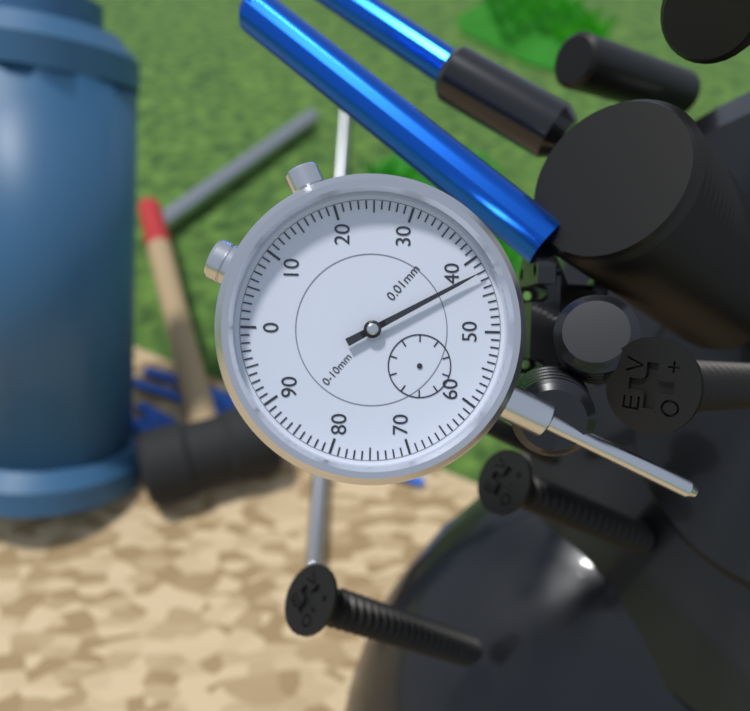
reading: 0.42 mm
